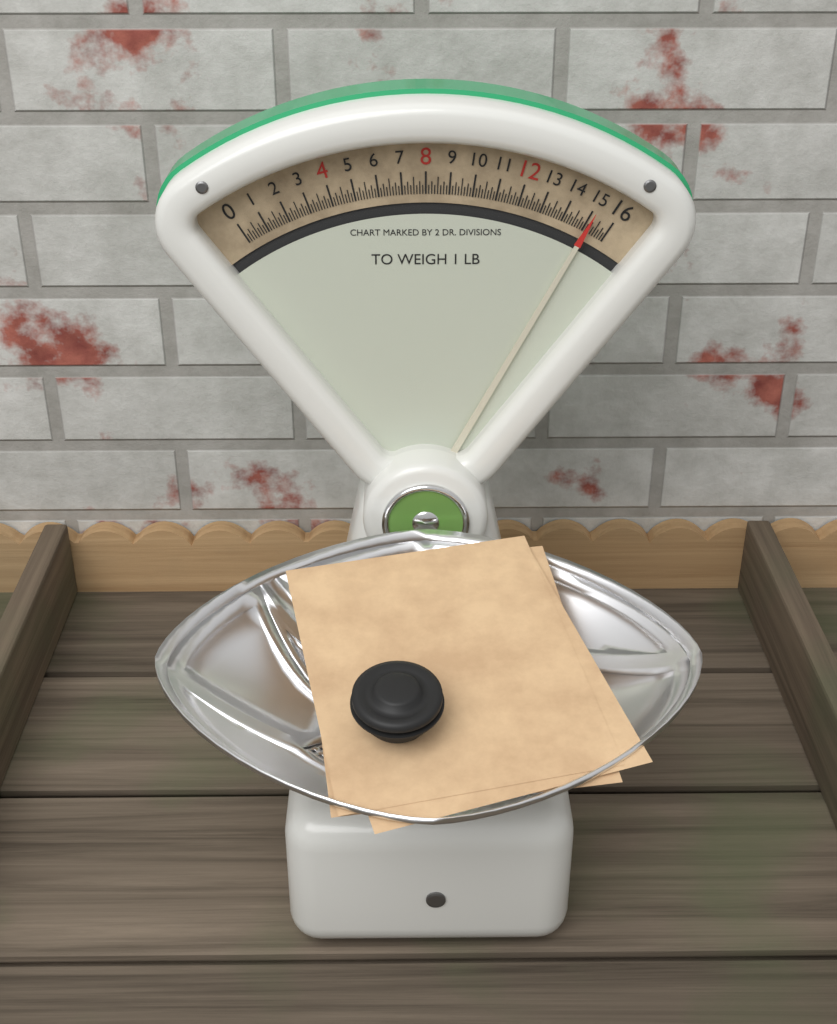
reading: 15.125 oz
